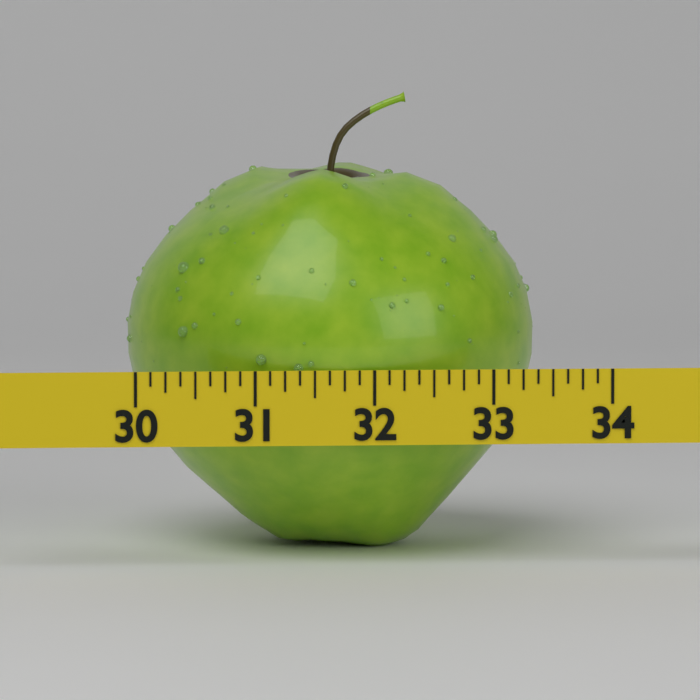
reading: 33.500 (no unit)
